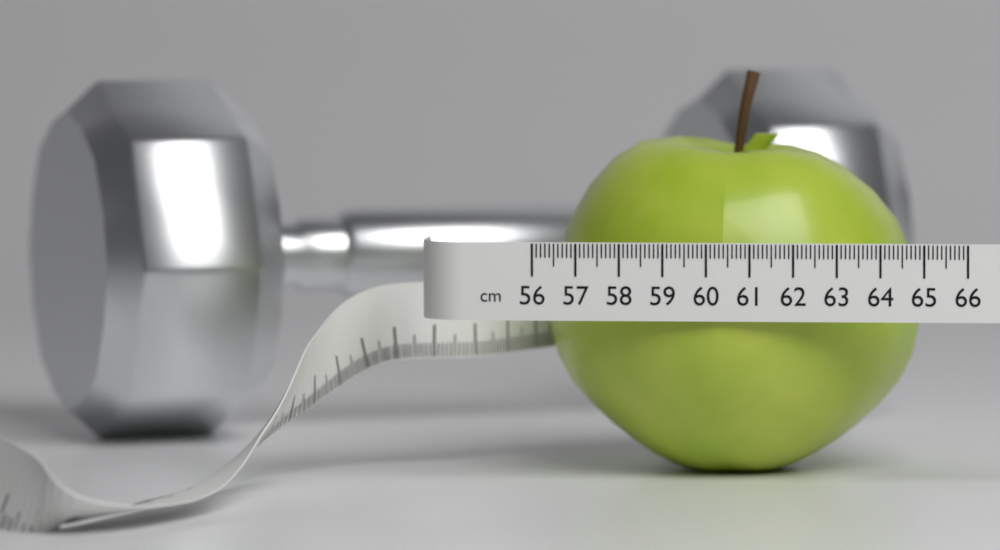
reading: 64.7 cm
